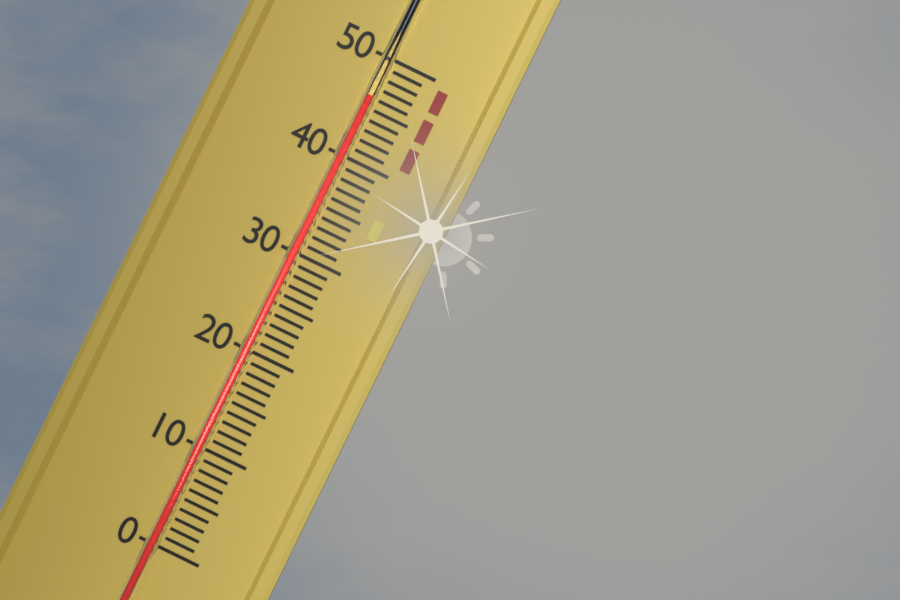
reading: 46 (no unit)
